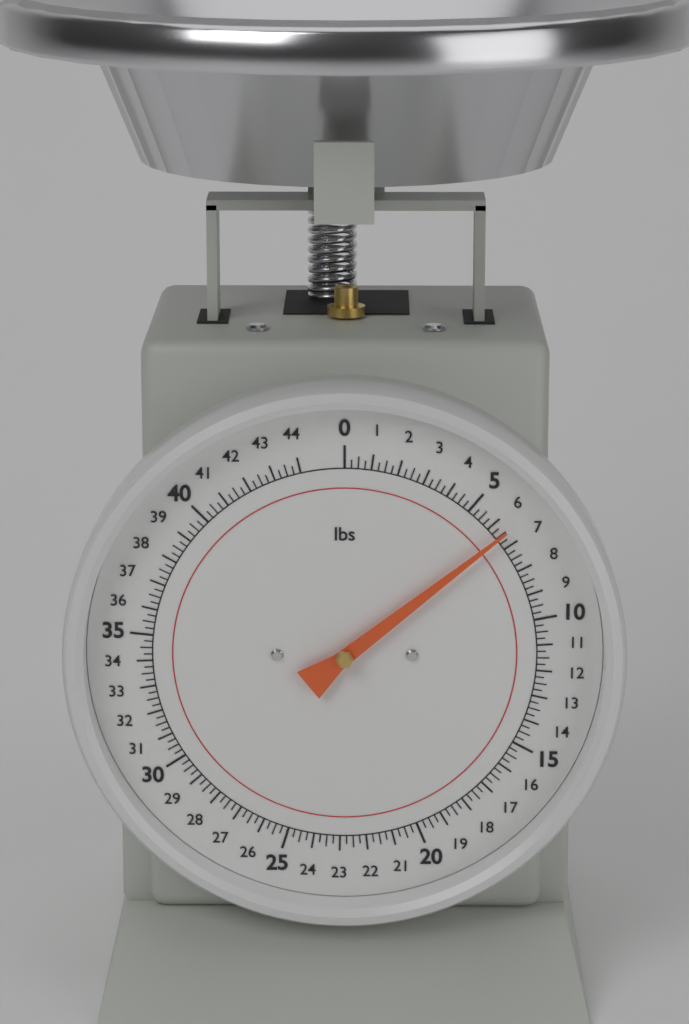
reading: 6.50 lbs
